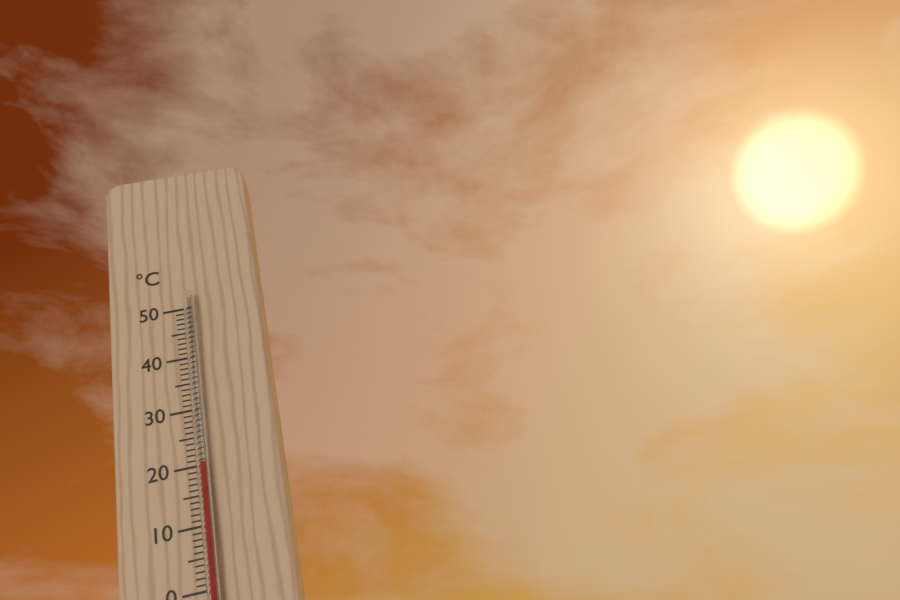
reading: 20 °C
